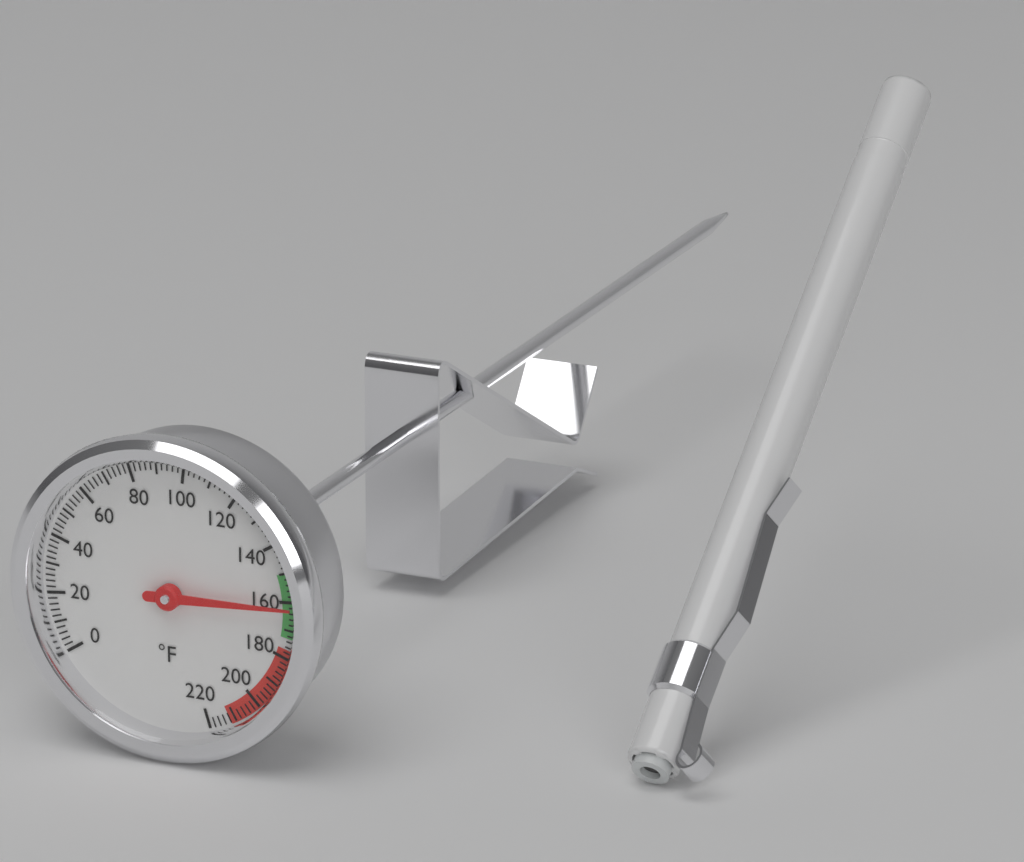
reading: 162 °F
